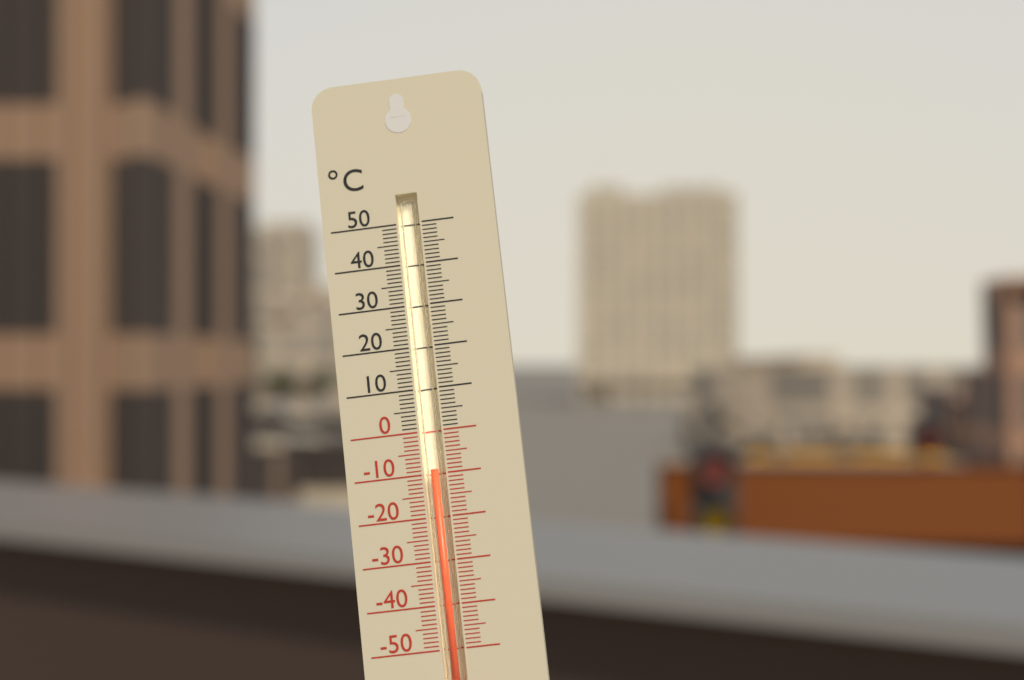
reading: -9 °C
